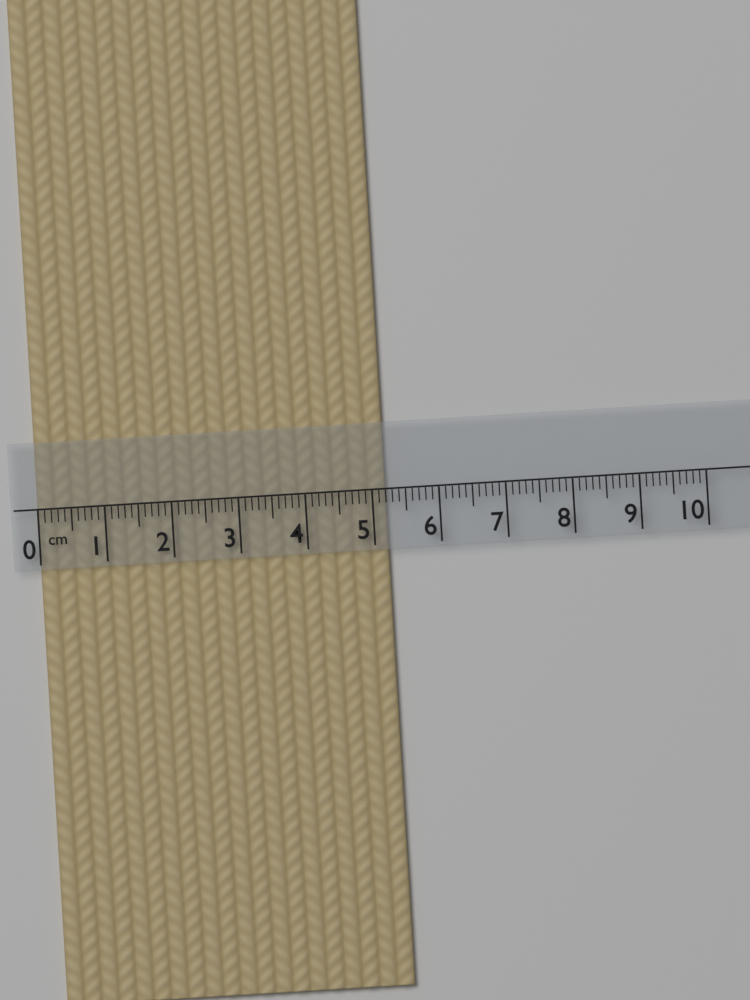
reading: 5.2 cm
